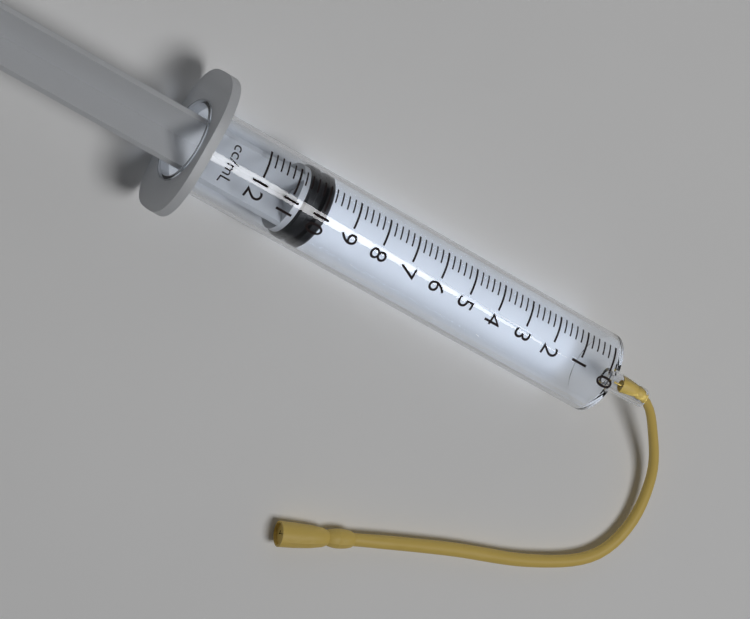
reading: 9.8 ml
